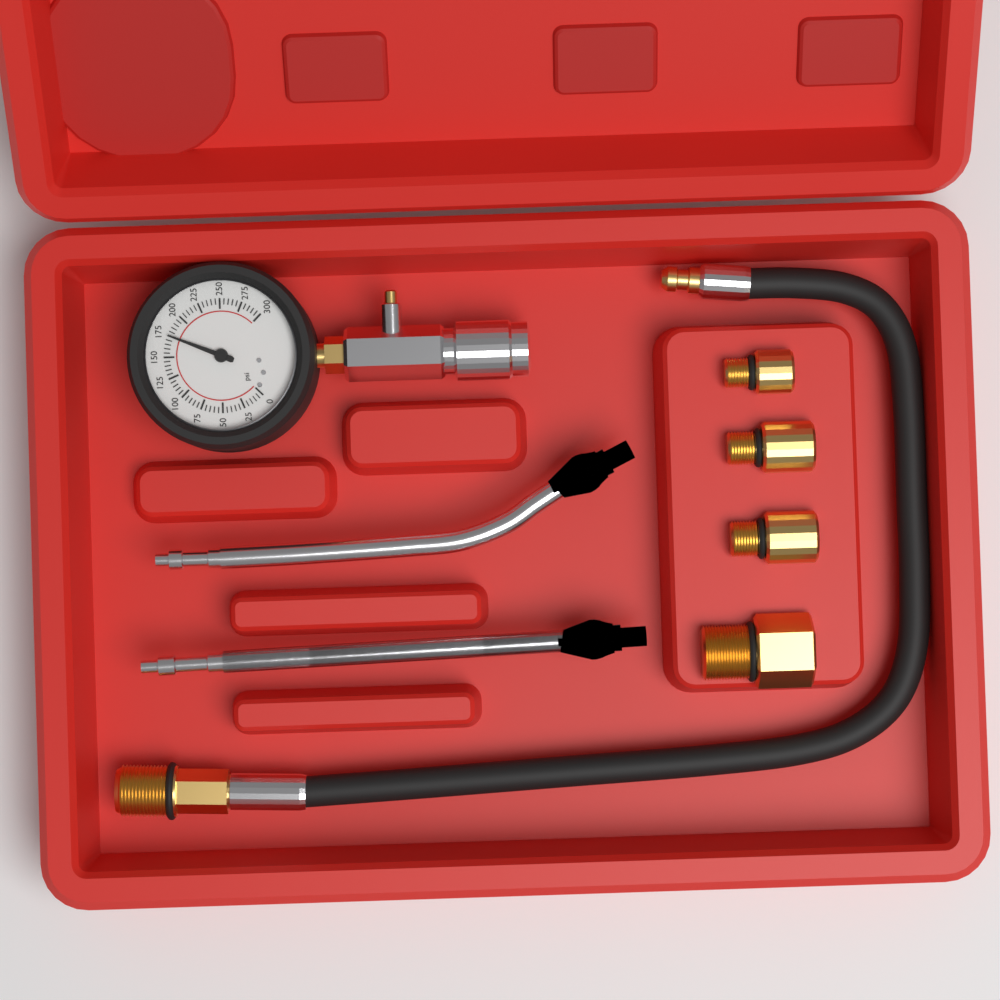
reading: 175 psi
